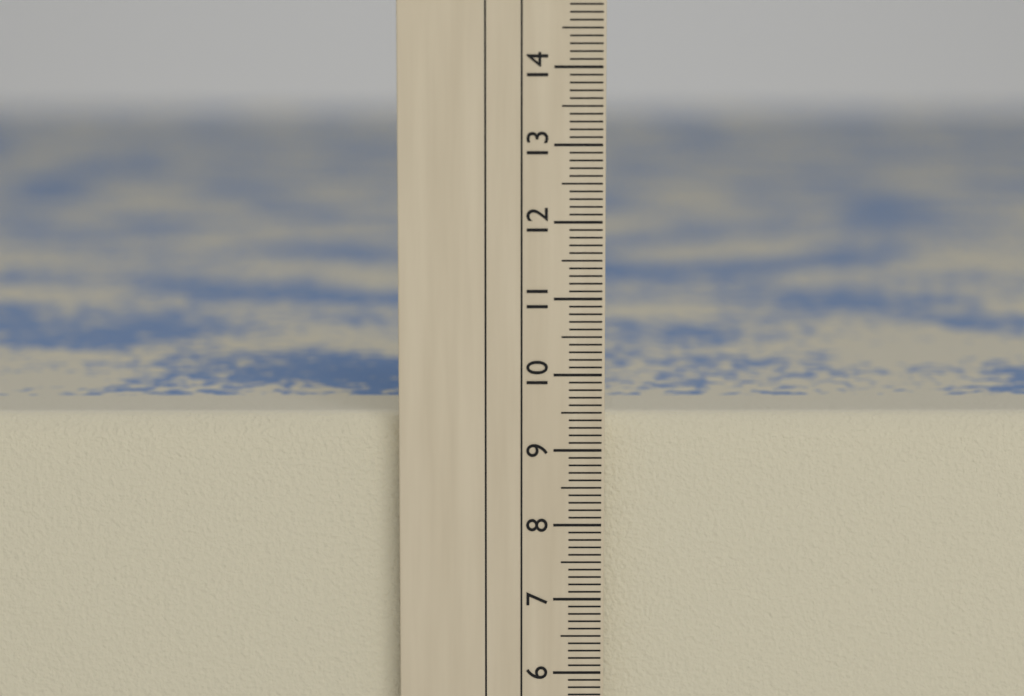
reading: 9.4 cm
